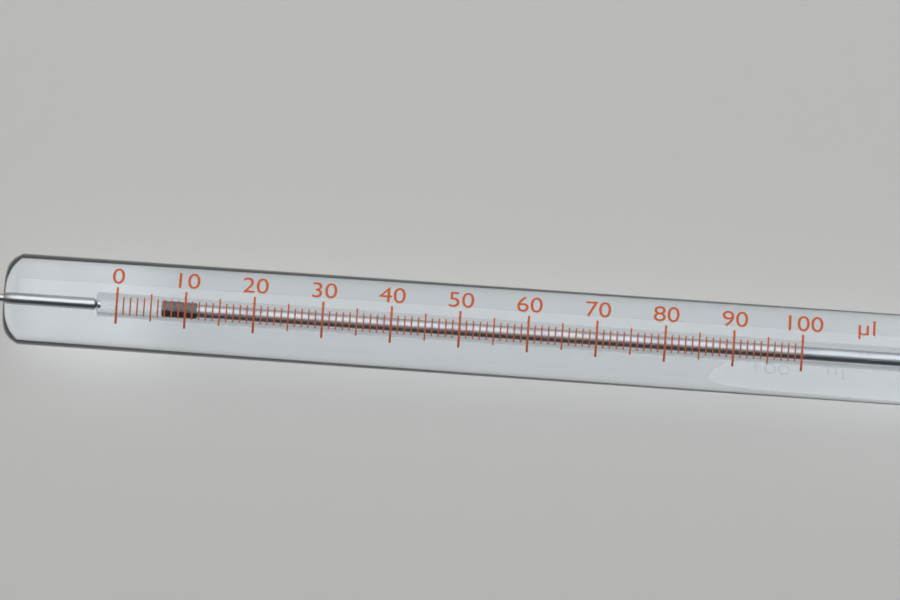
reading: 7 µl
